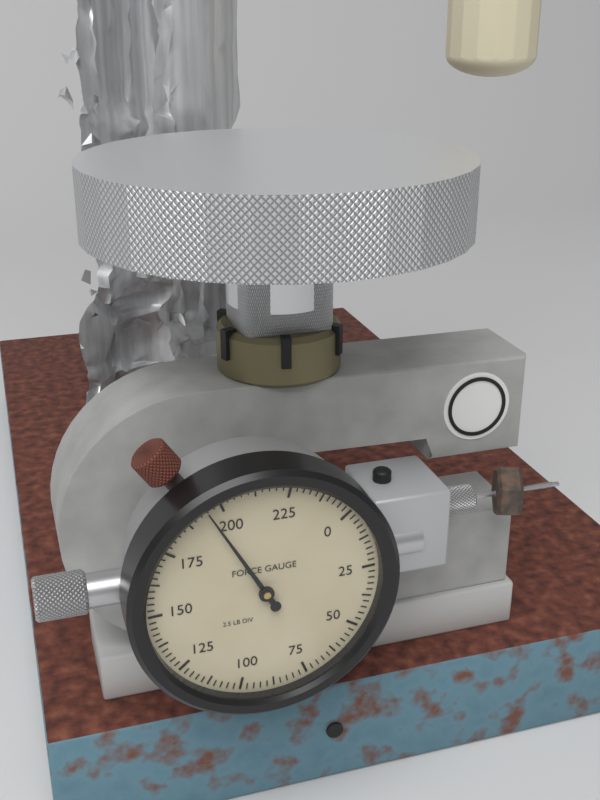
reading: 195.0 lb
